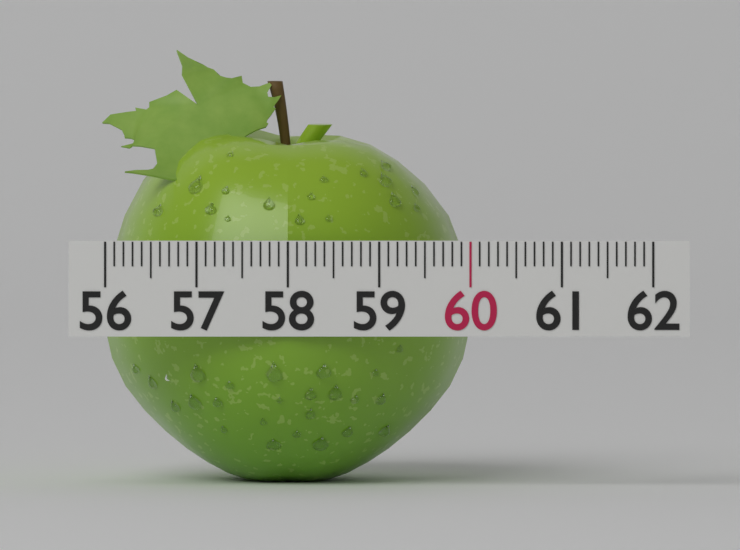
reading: 60.0 (no unit)
